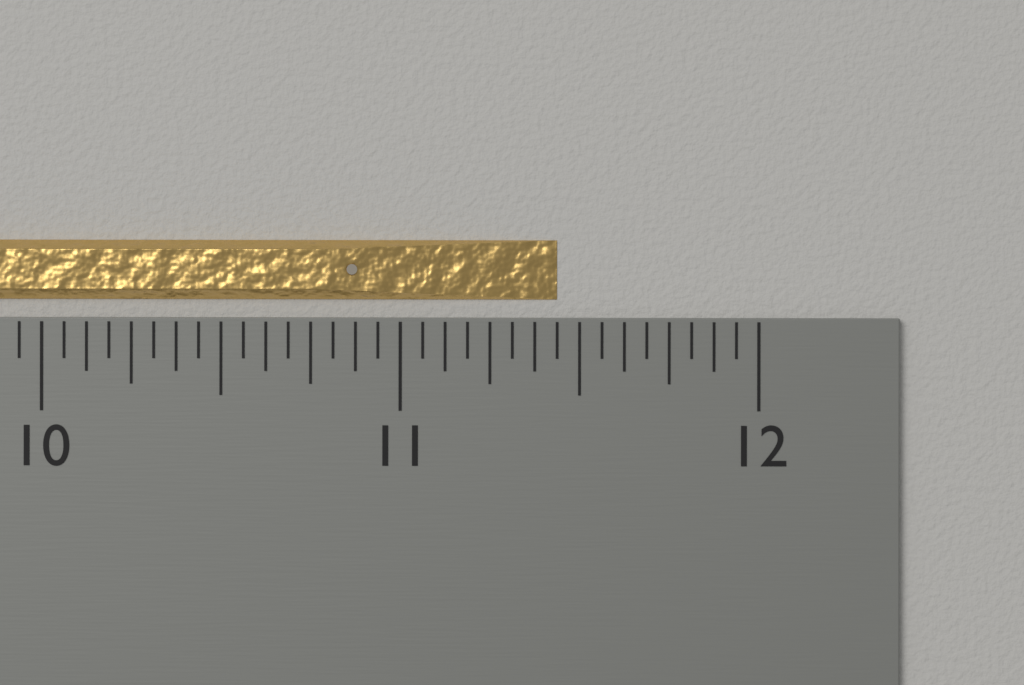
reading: 11.4375 inch
